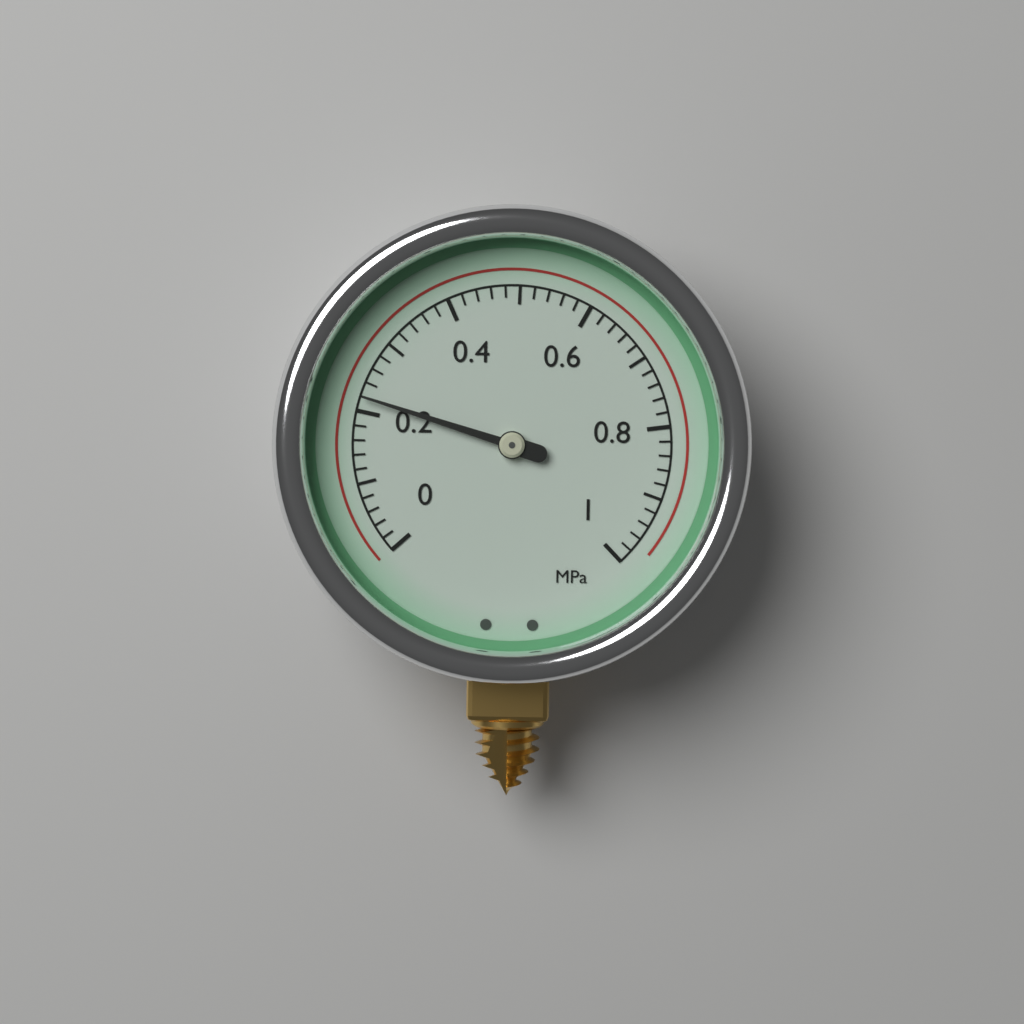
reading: 0.22 MPa
